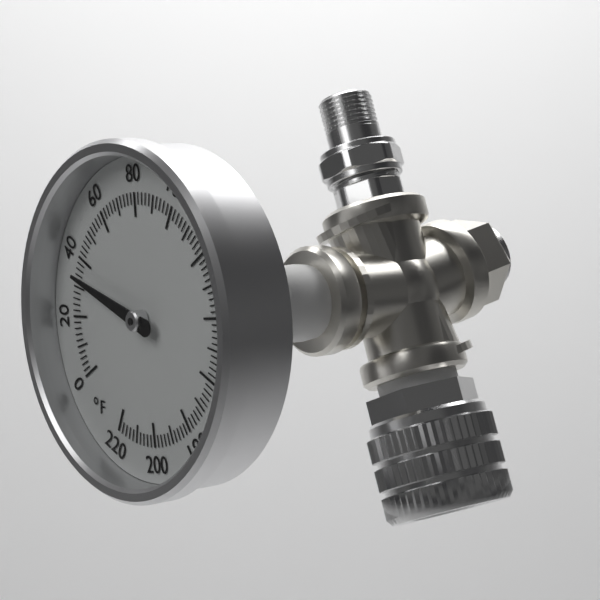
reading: 34 °F
